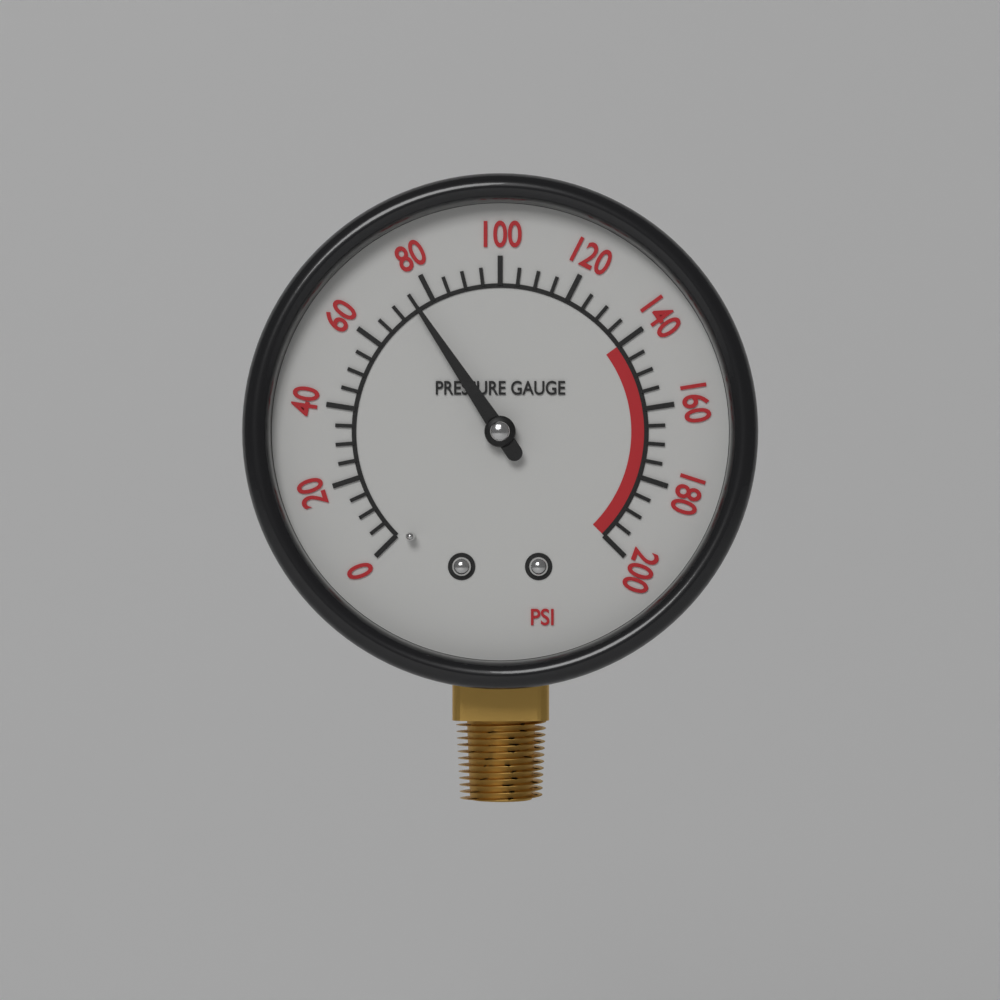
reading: 75 psi
